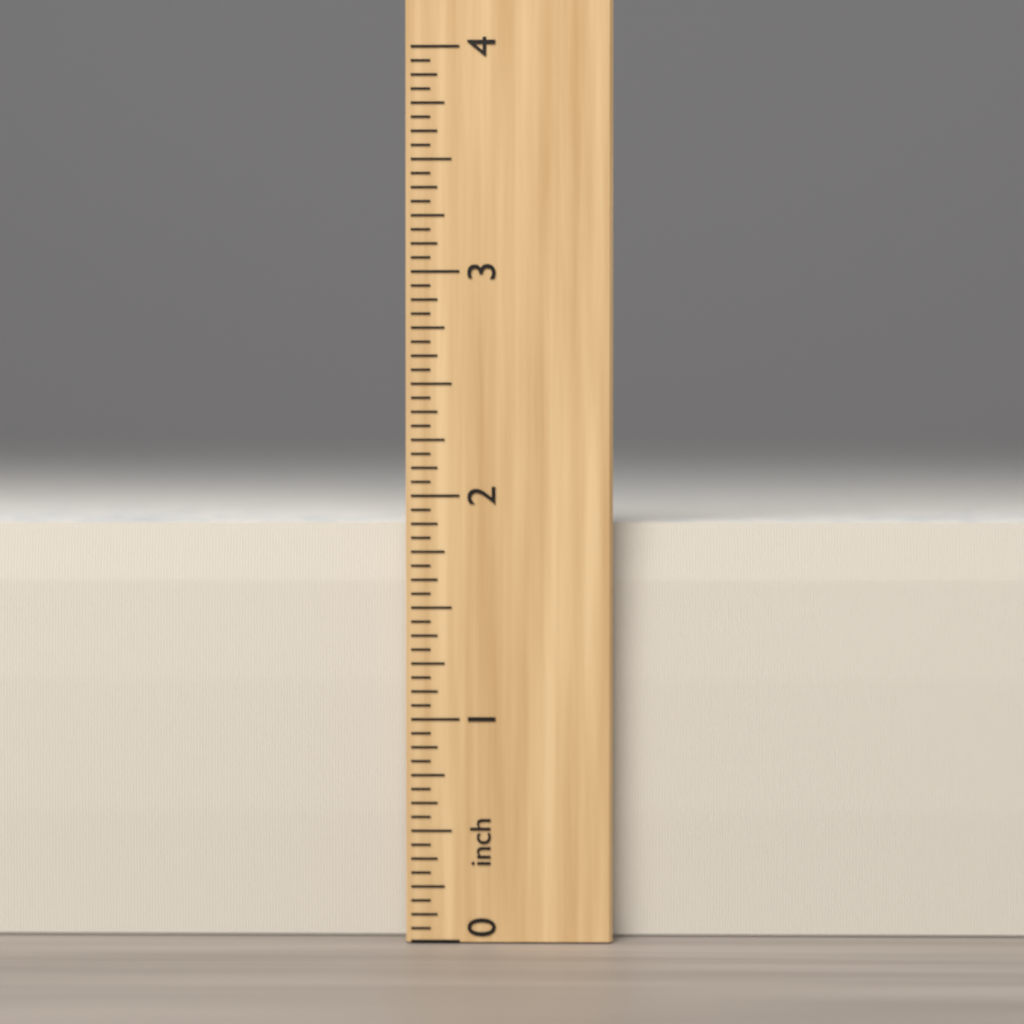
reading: 1.8750 inch
